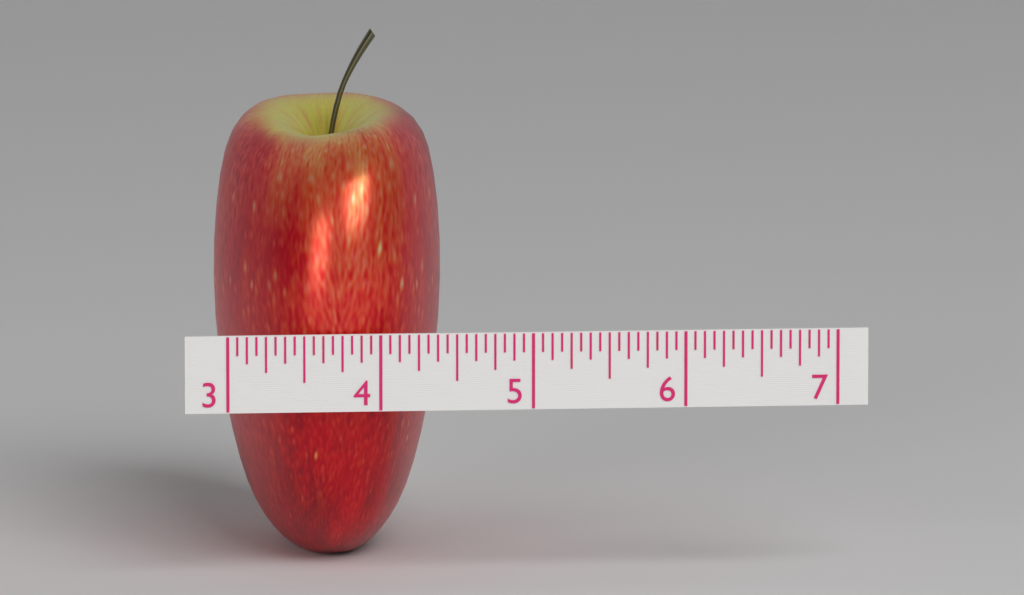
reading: 4.5000 (no unit)
